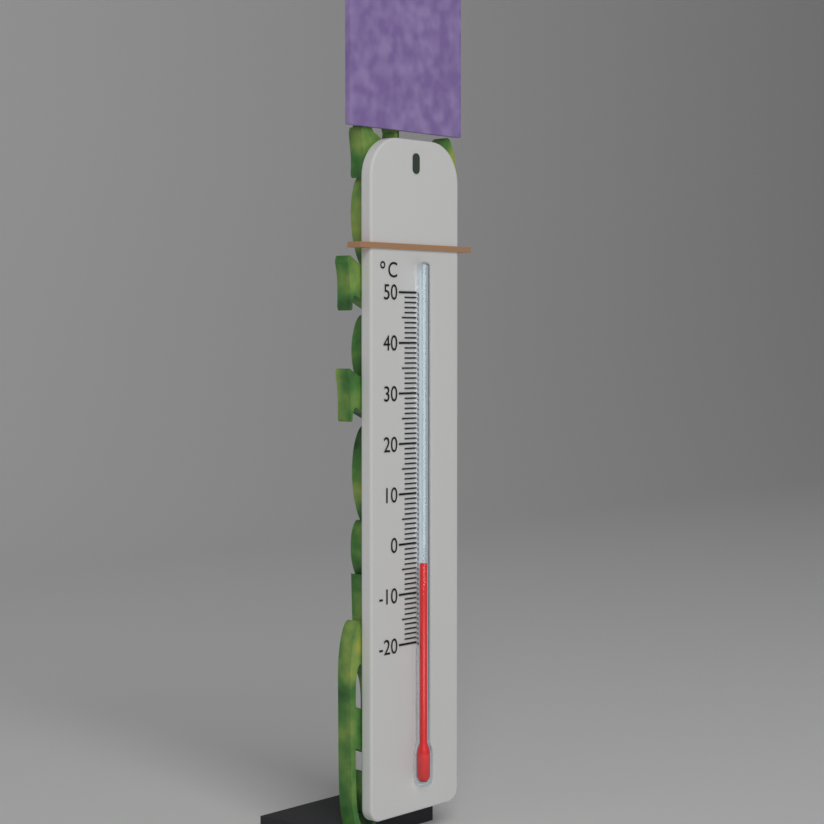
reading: -4 °C
